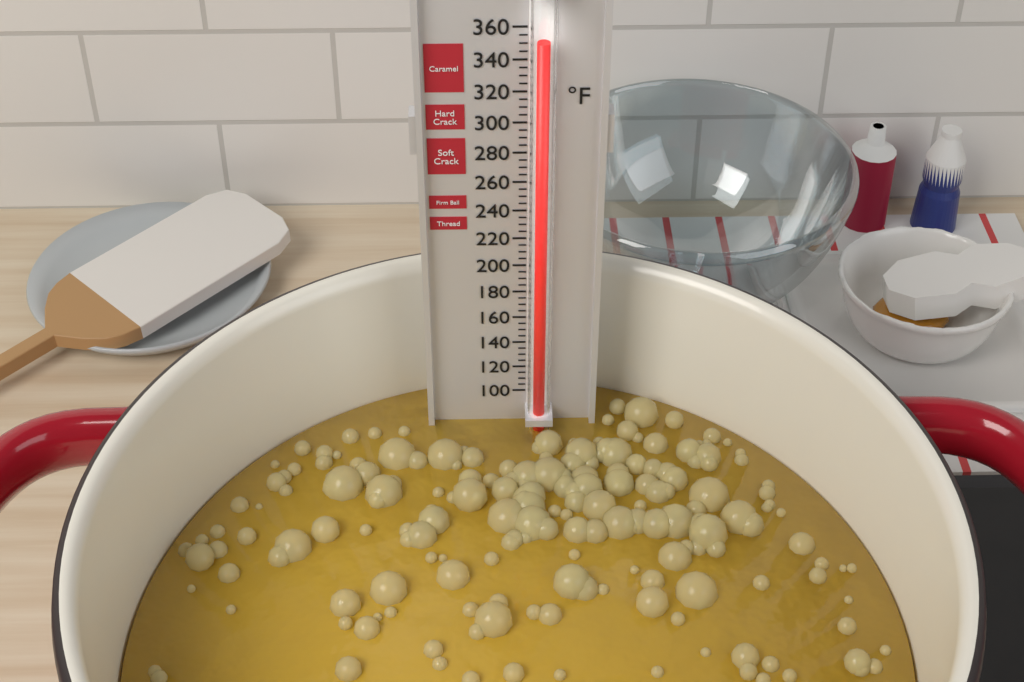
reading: 355 °F
